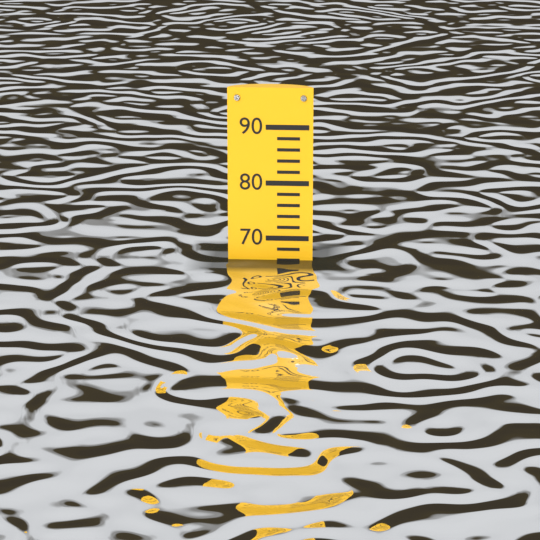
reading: 66 (no unit)
